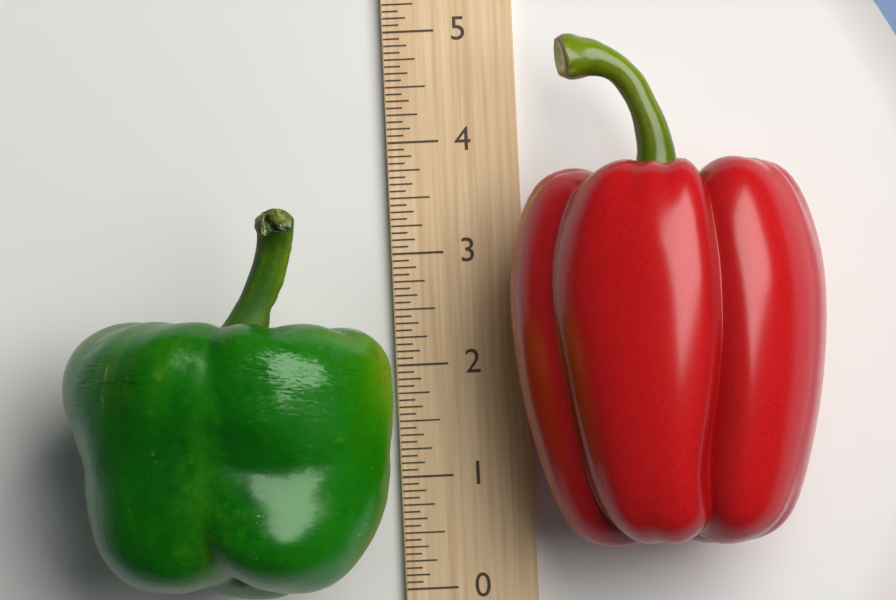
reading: 3.3125 (no unit)
